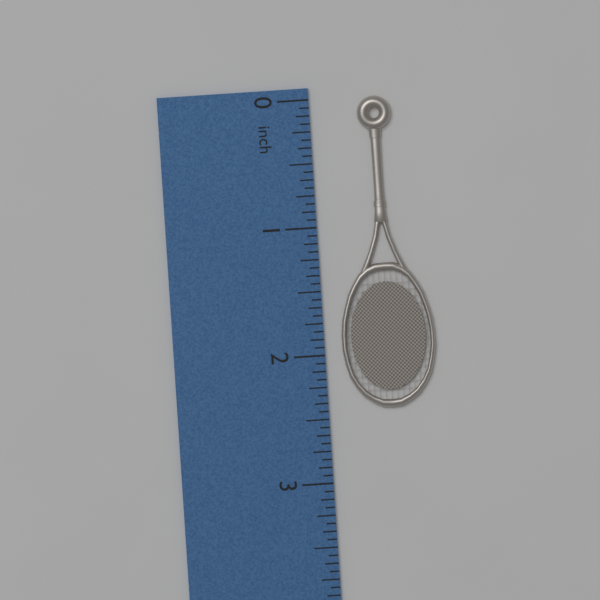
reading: 2.4375 inch
